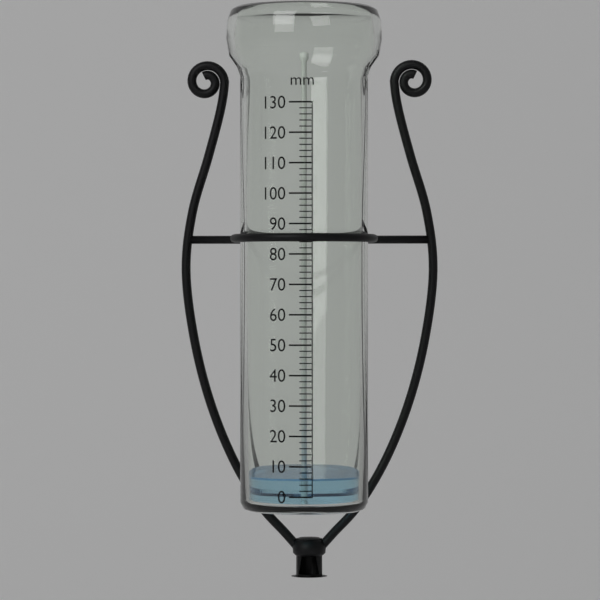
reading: 6 mm
